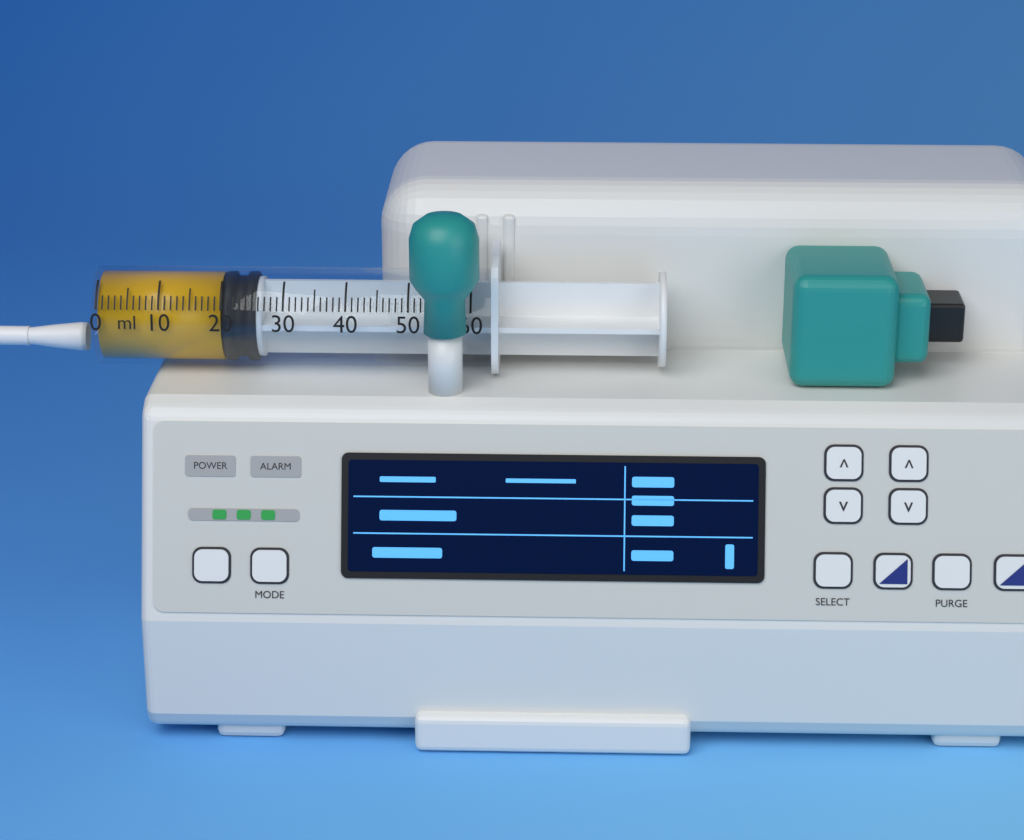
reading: 20 ml
